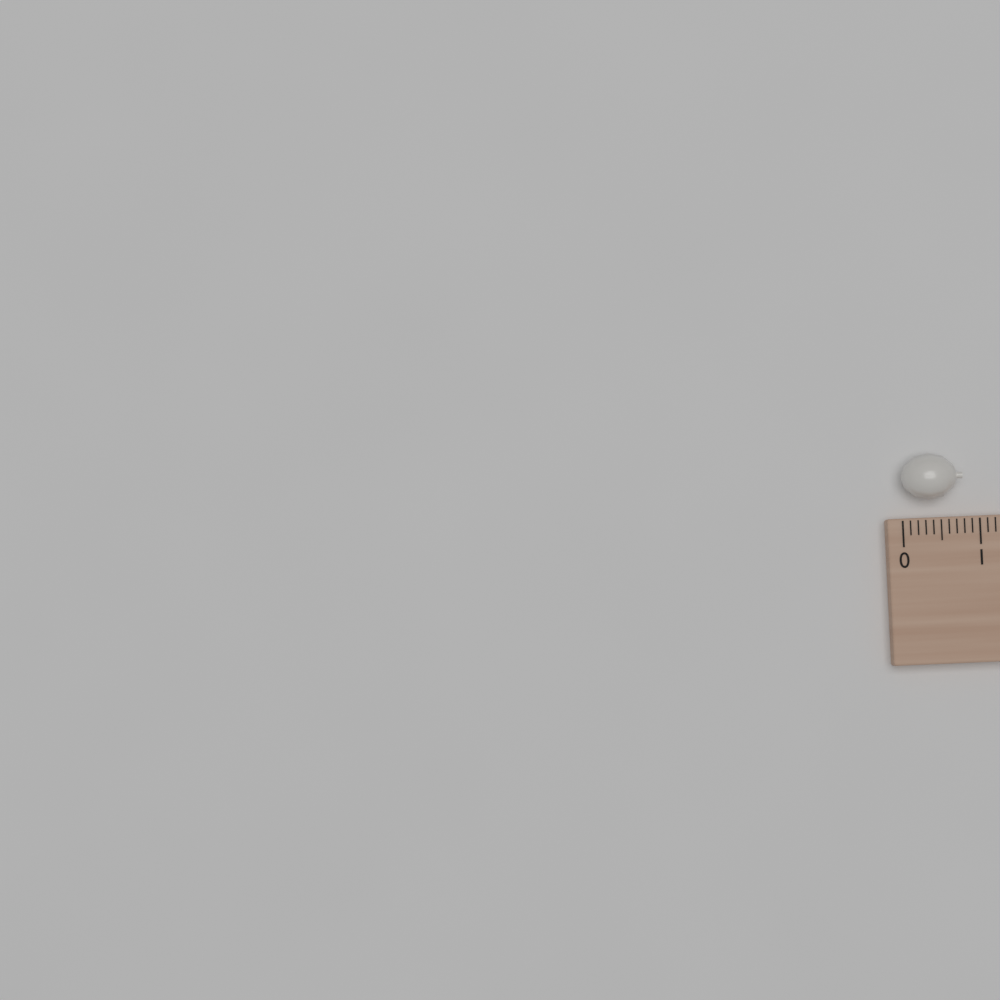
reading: 0.8 (no unit)
